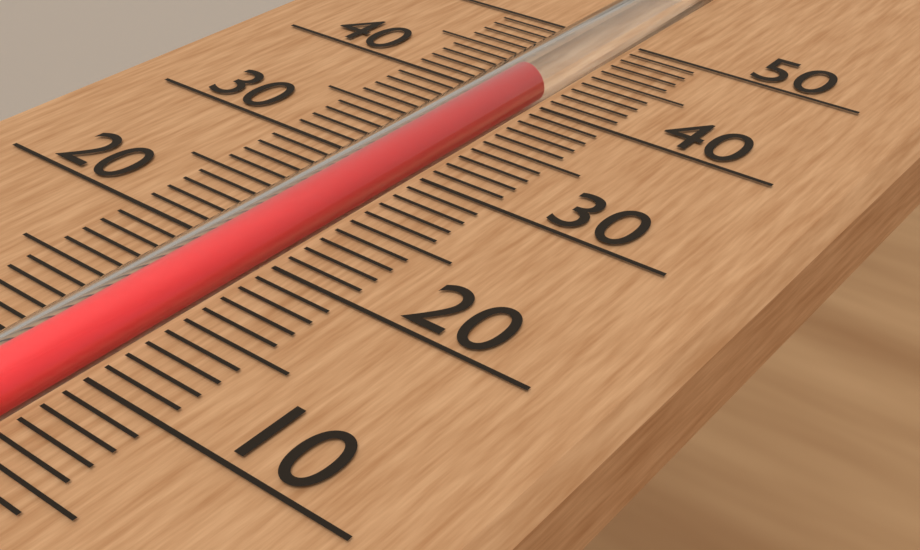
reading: 42 (no unit)
